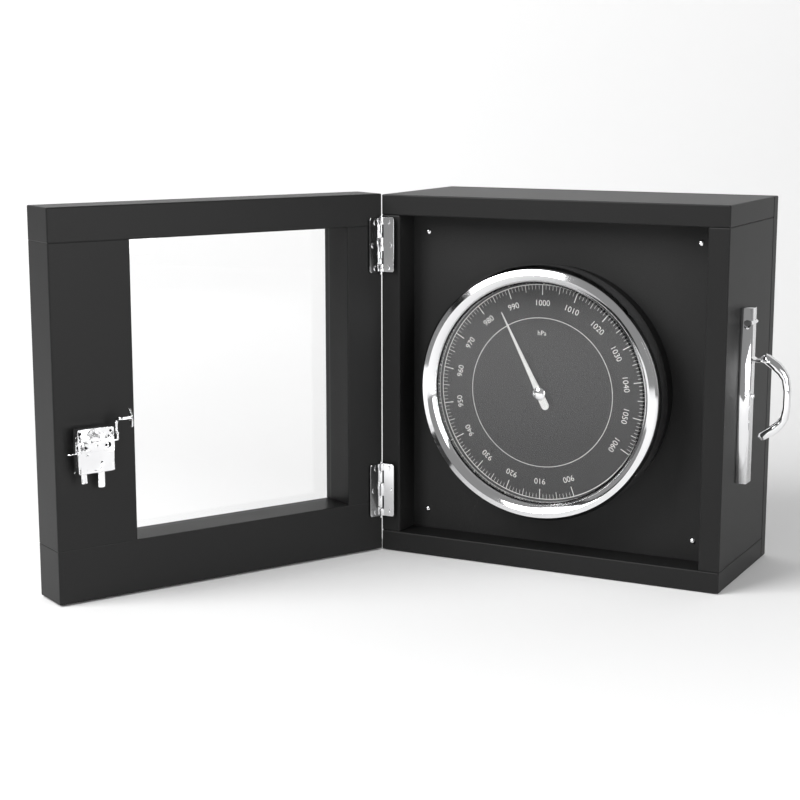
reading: 986 hPa
